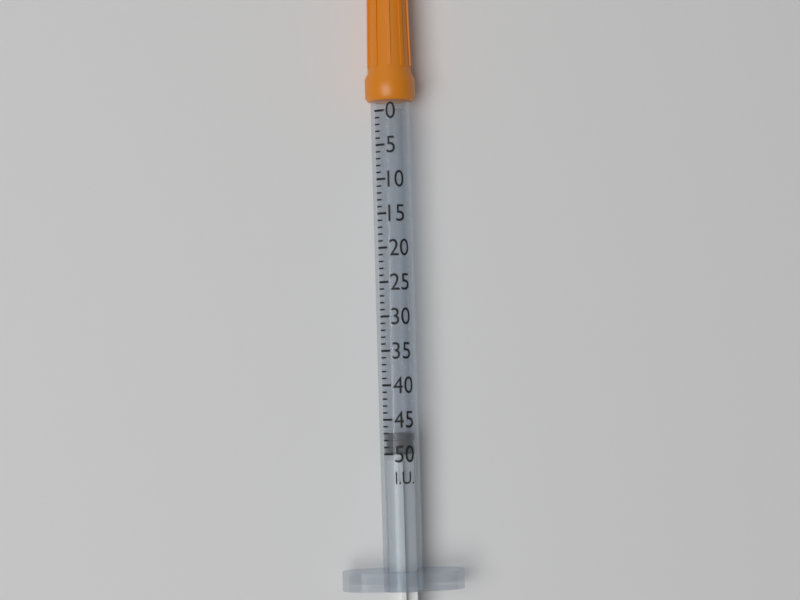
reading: 47 I.U.
